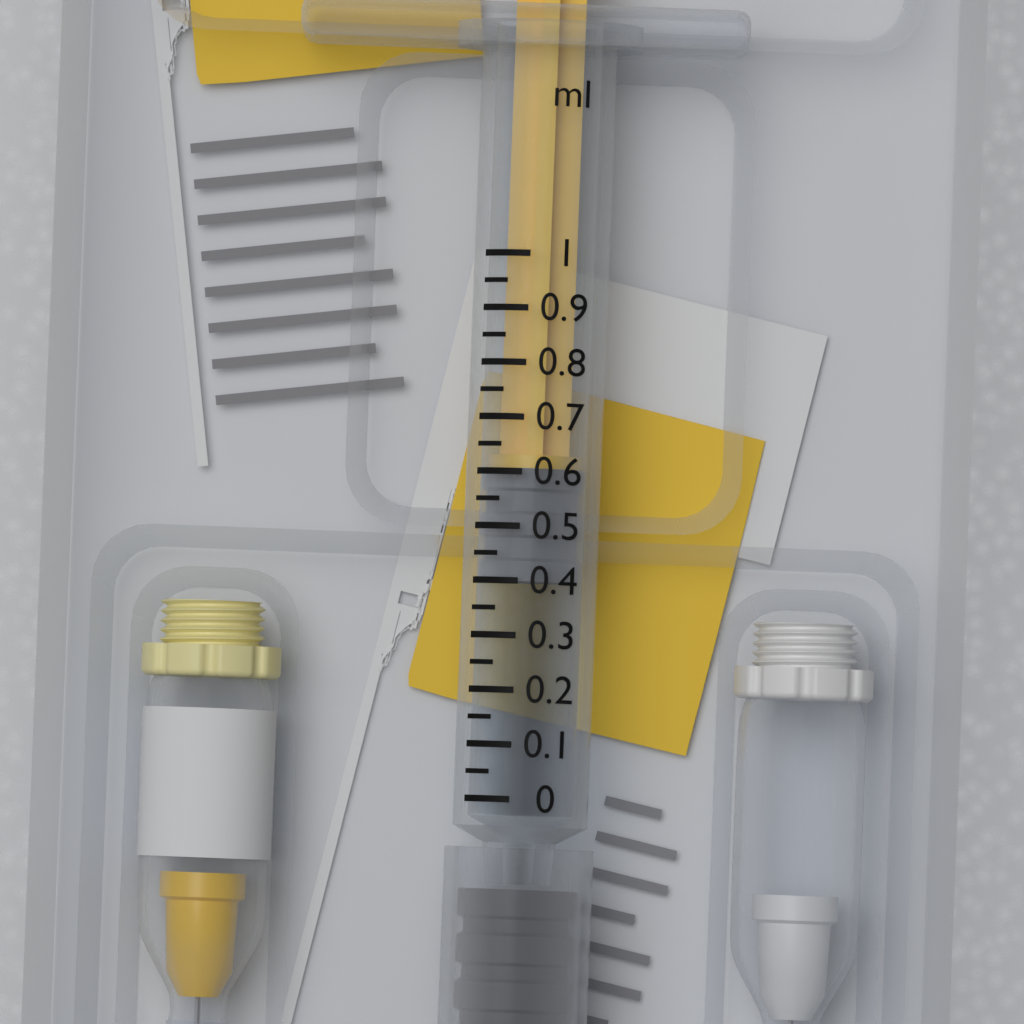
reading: 0.40 ml
